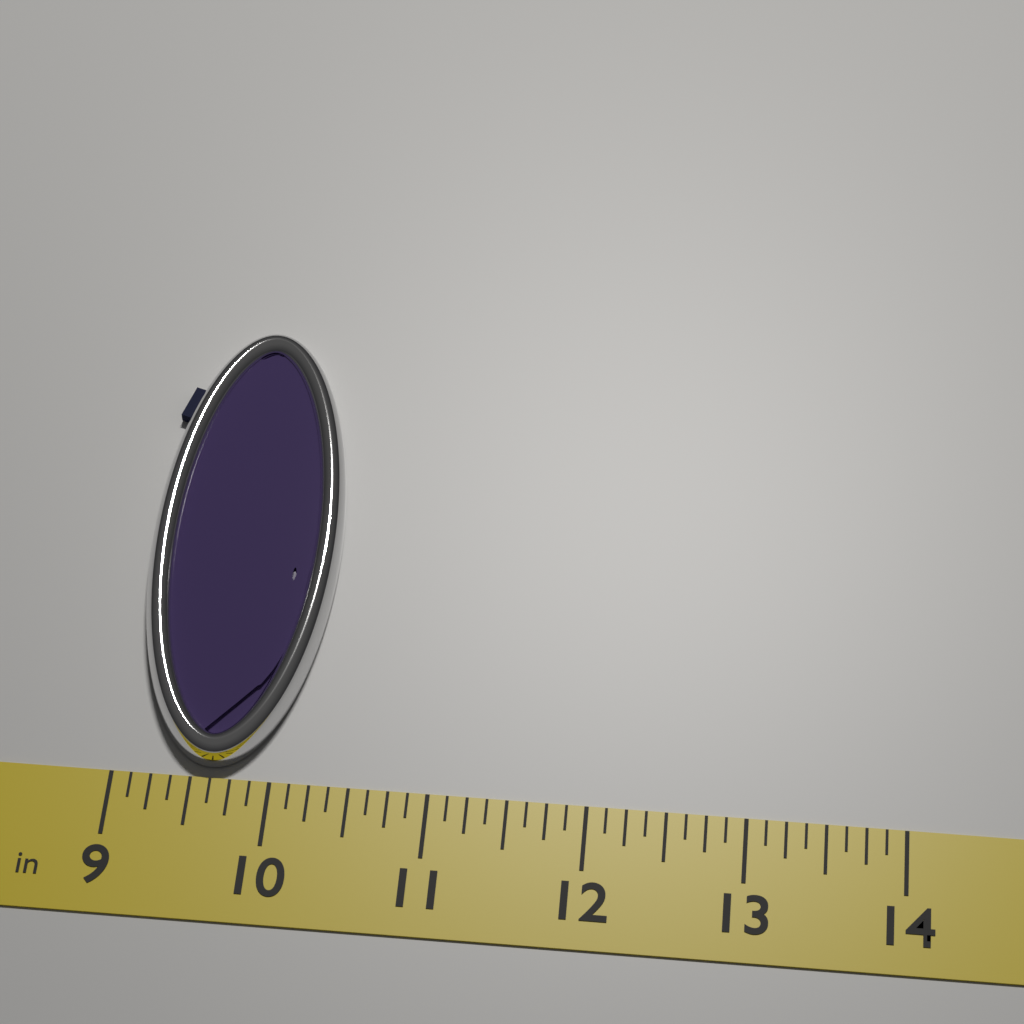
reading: 10.250 in
